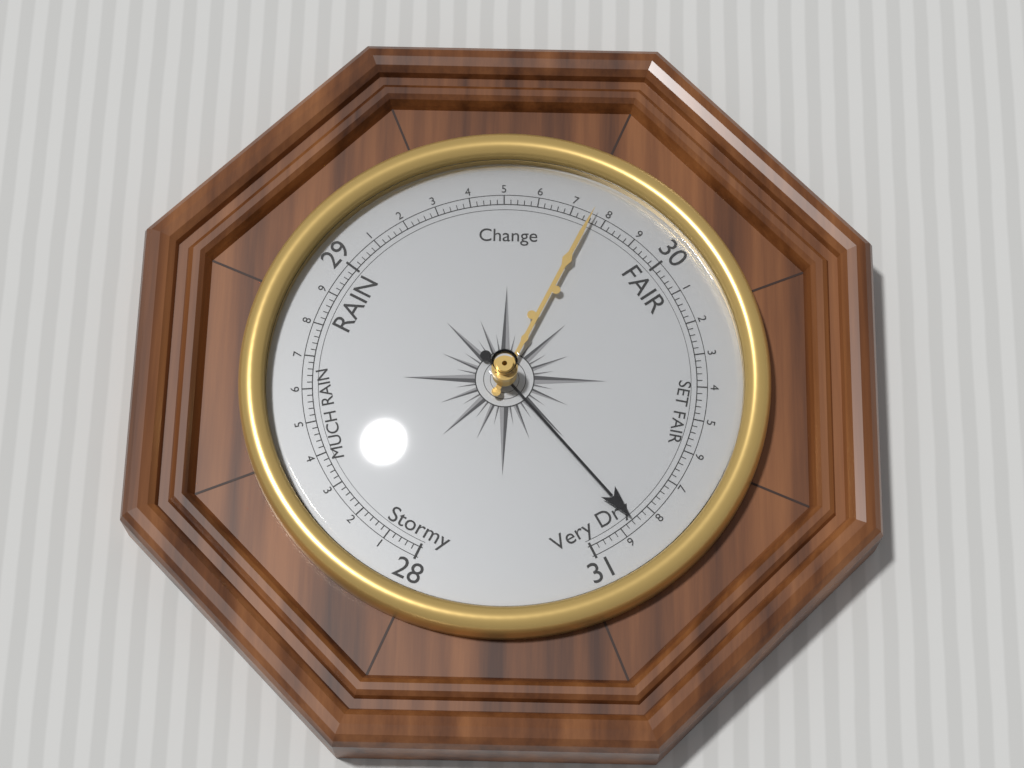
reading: 30.86 (no unit)
